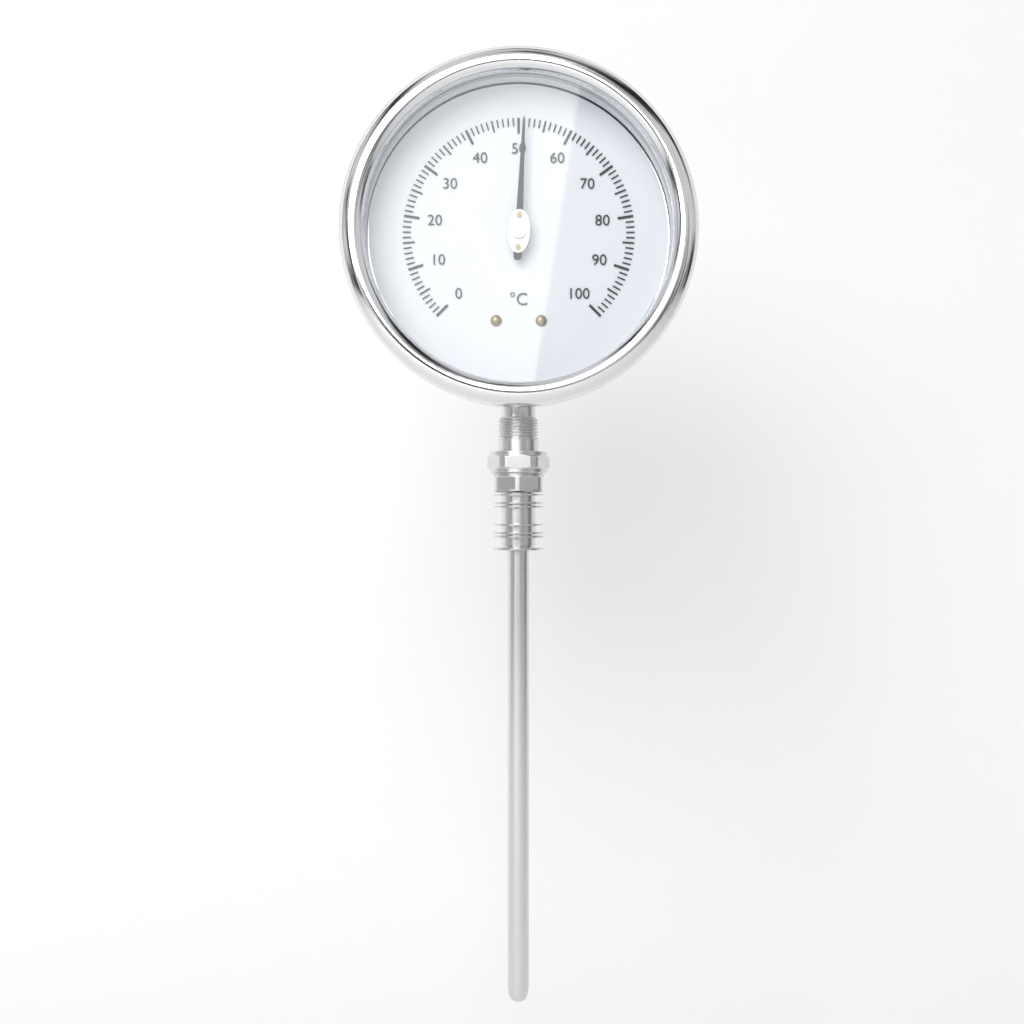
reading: 51 °C
